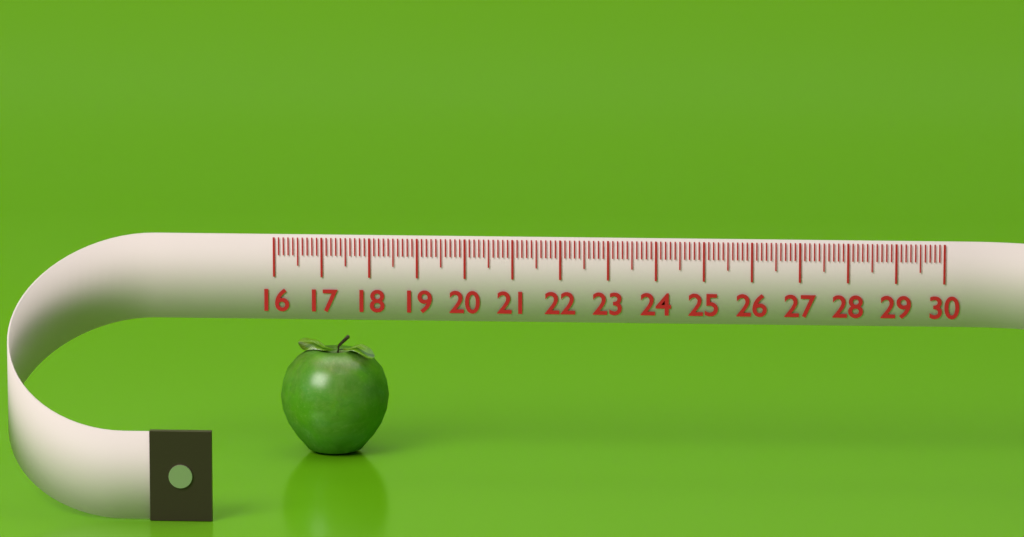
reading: 18.3 (no unit)
